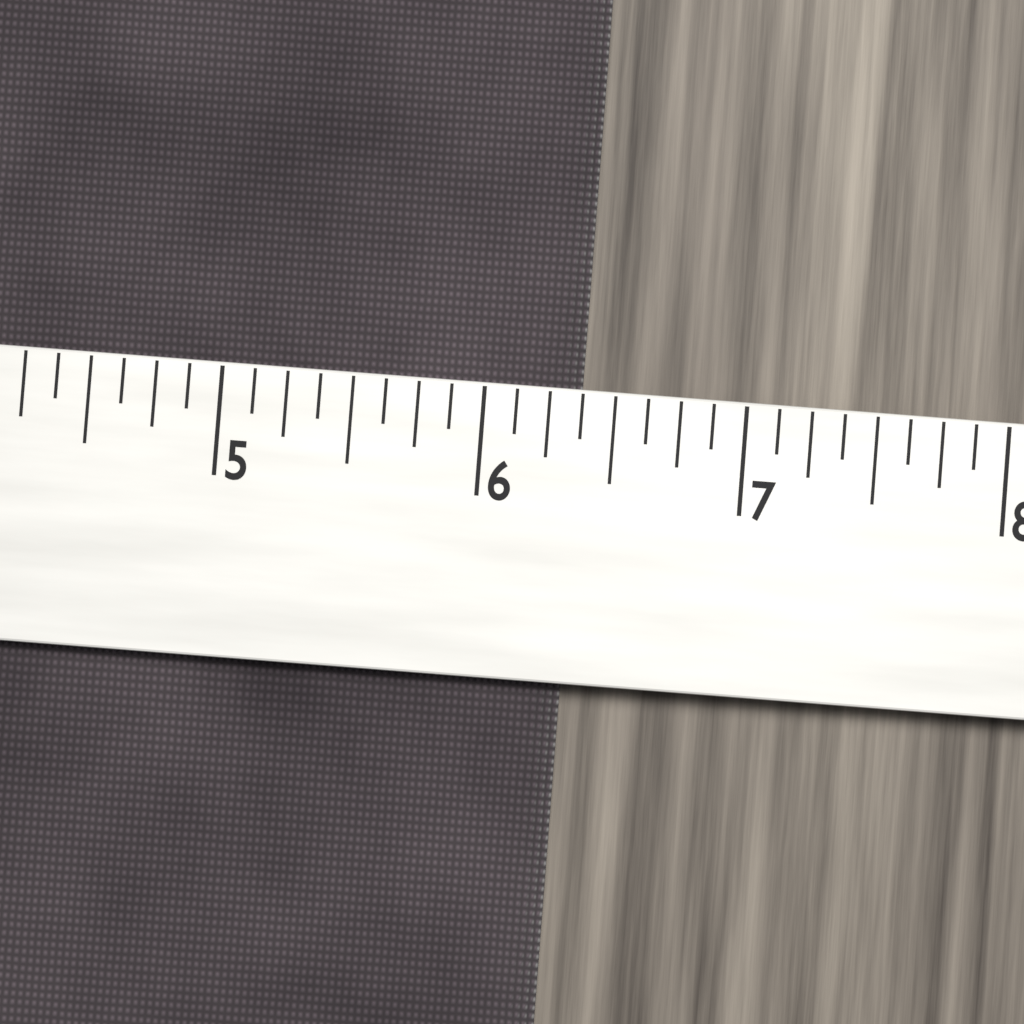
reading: 6.375 (no unit)
